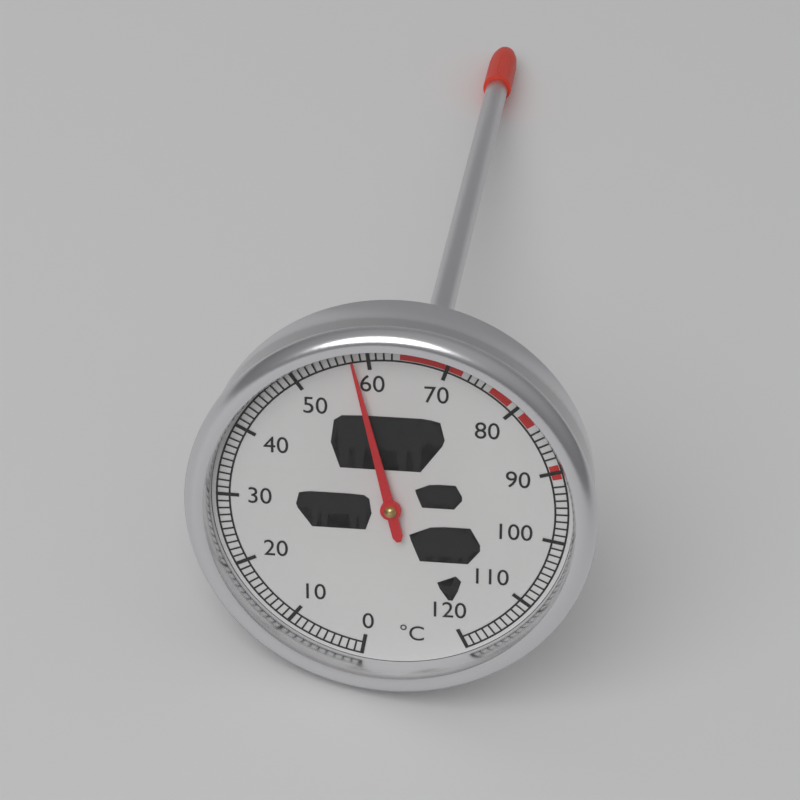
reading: 58 °C
